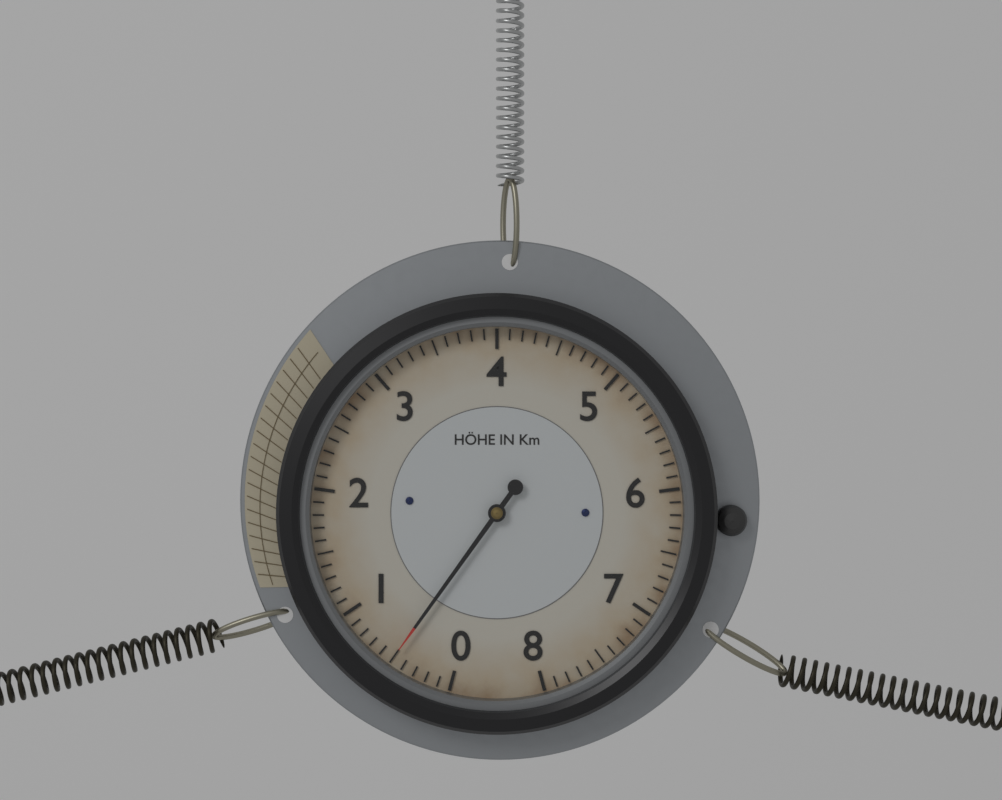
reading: 0.5 km
